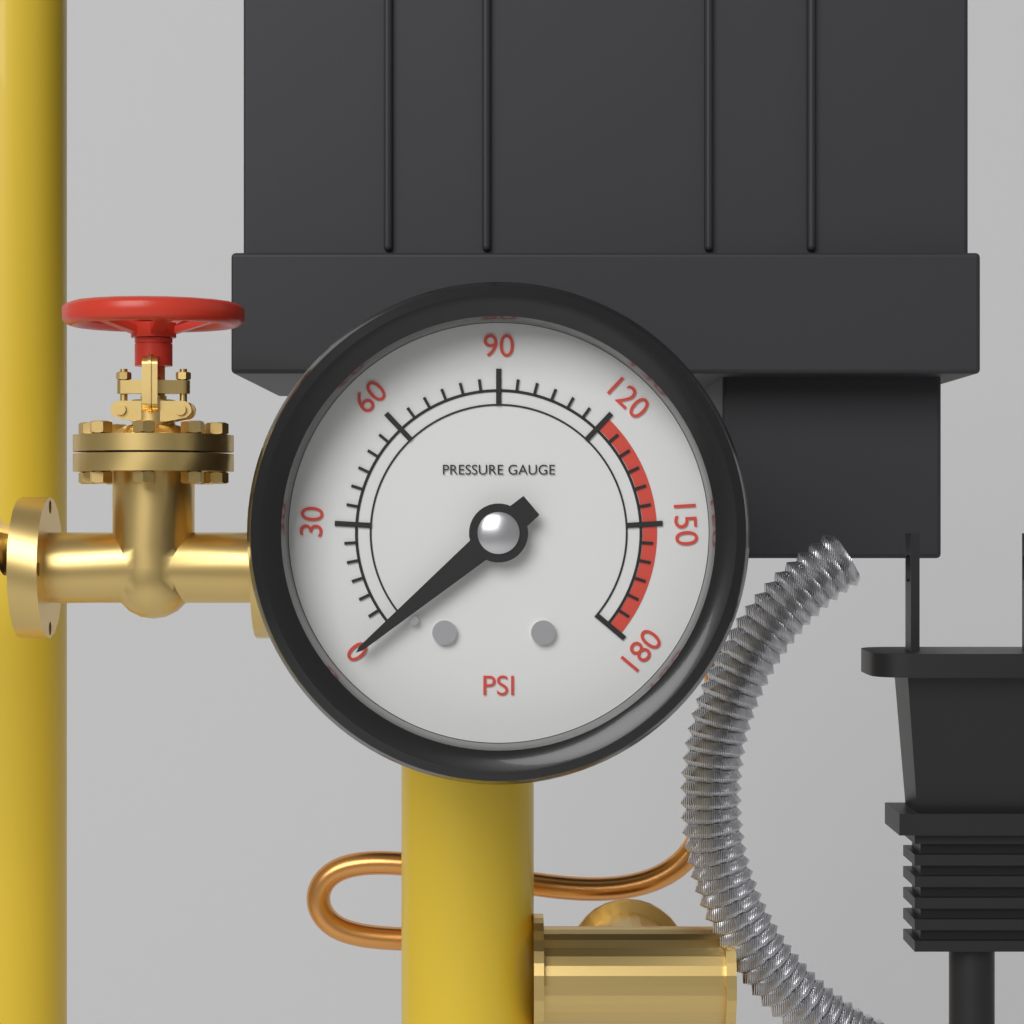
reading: 0 psi
